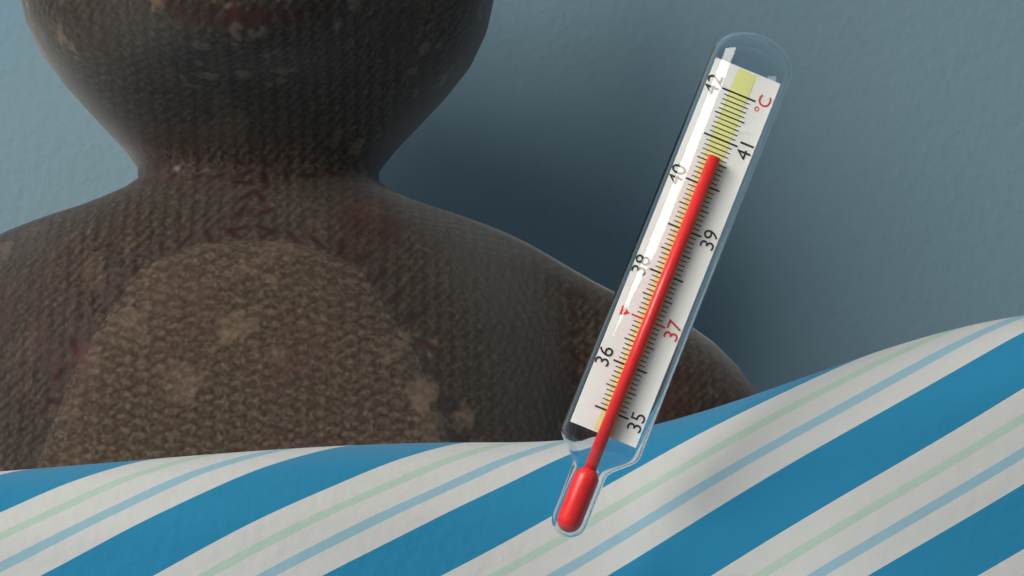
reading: 40.6 °C
